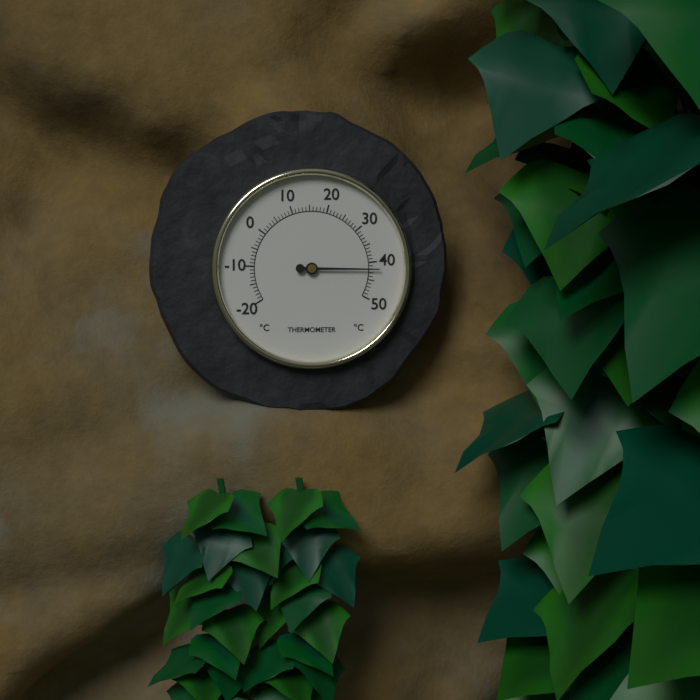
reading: 42 °C
